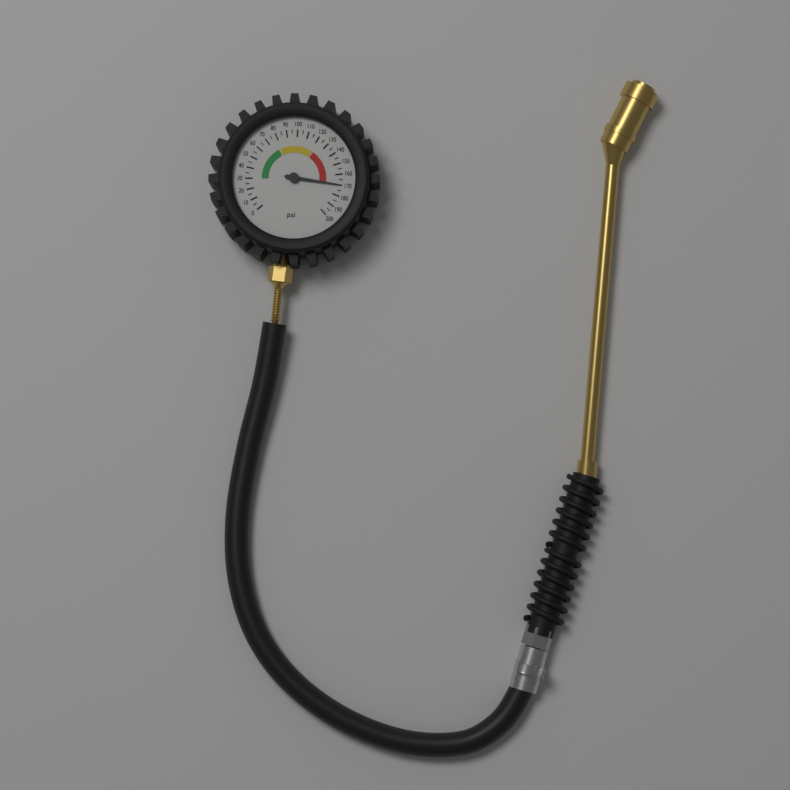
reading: 170 psi
